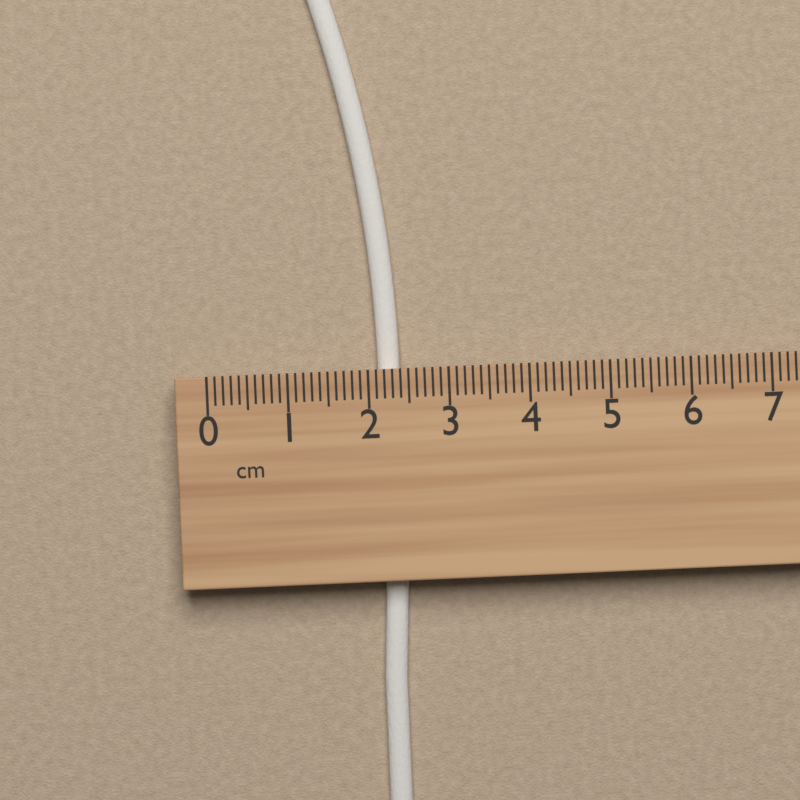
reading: 2.4 cm
